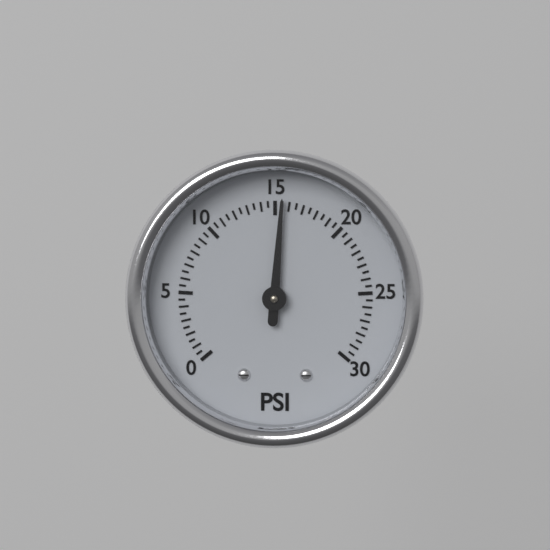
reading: 15.5 psi
